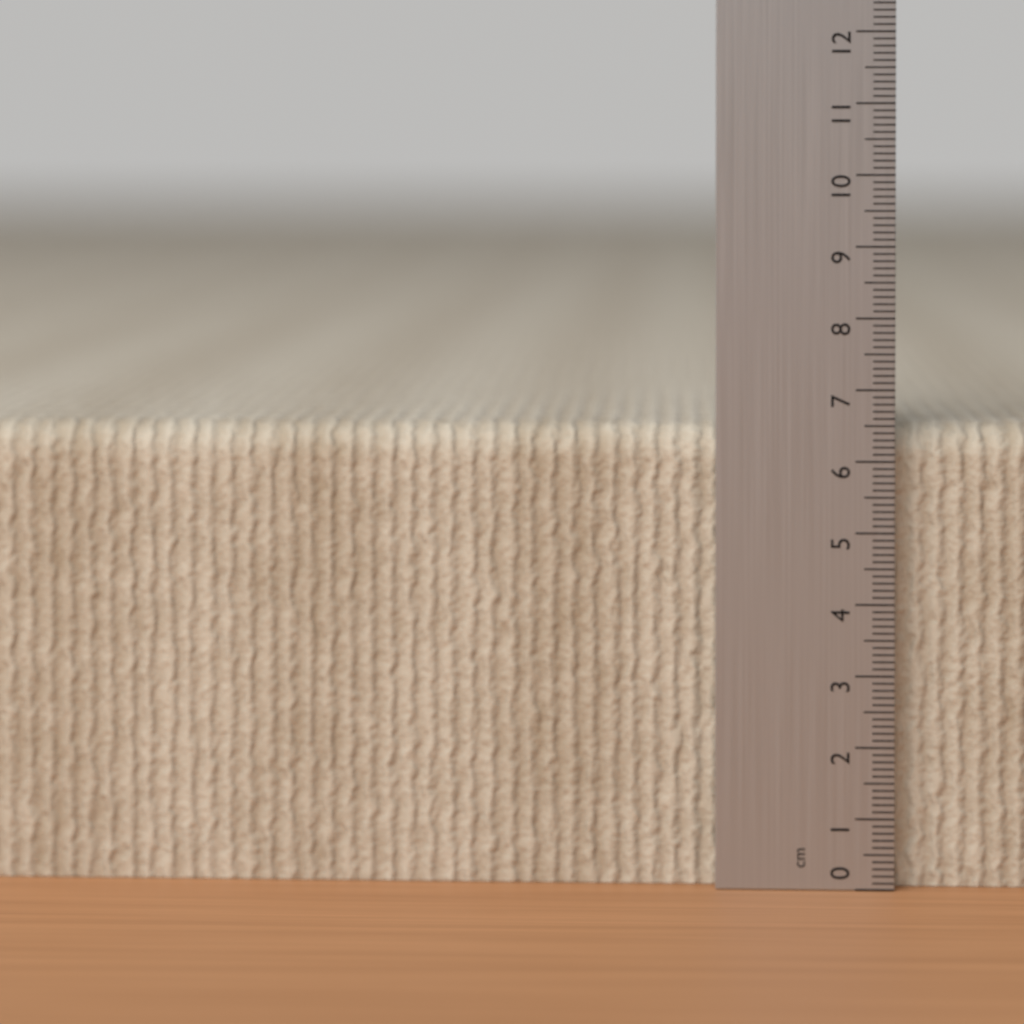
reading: 6.5 cm
